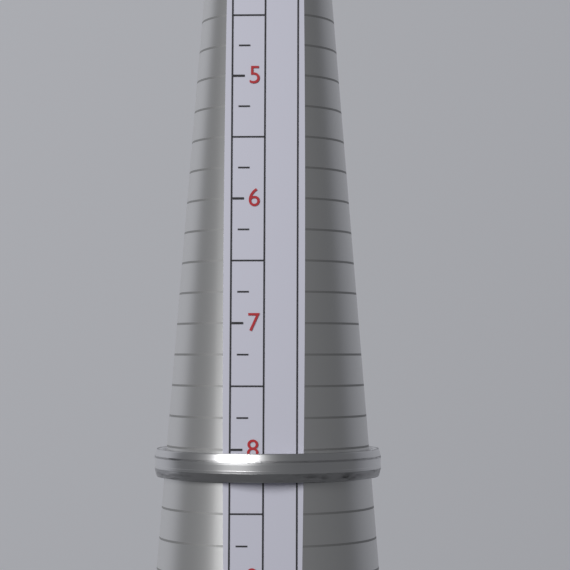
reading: 8.25 (no unit)
